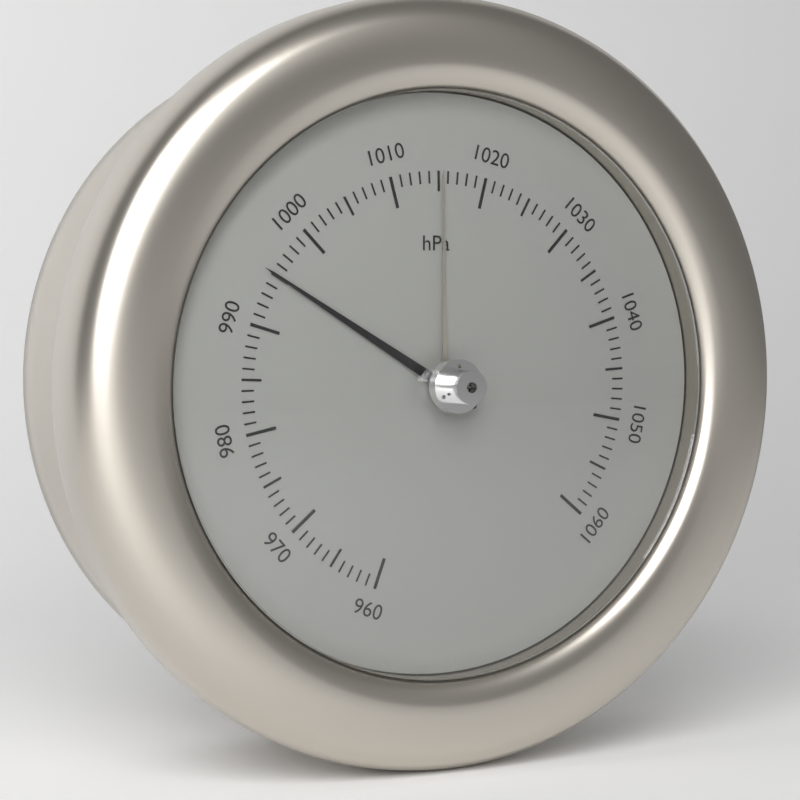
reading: 995 hPa
